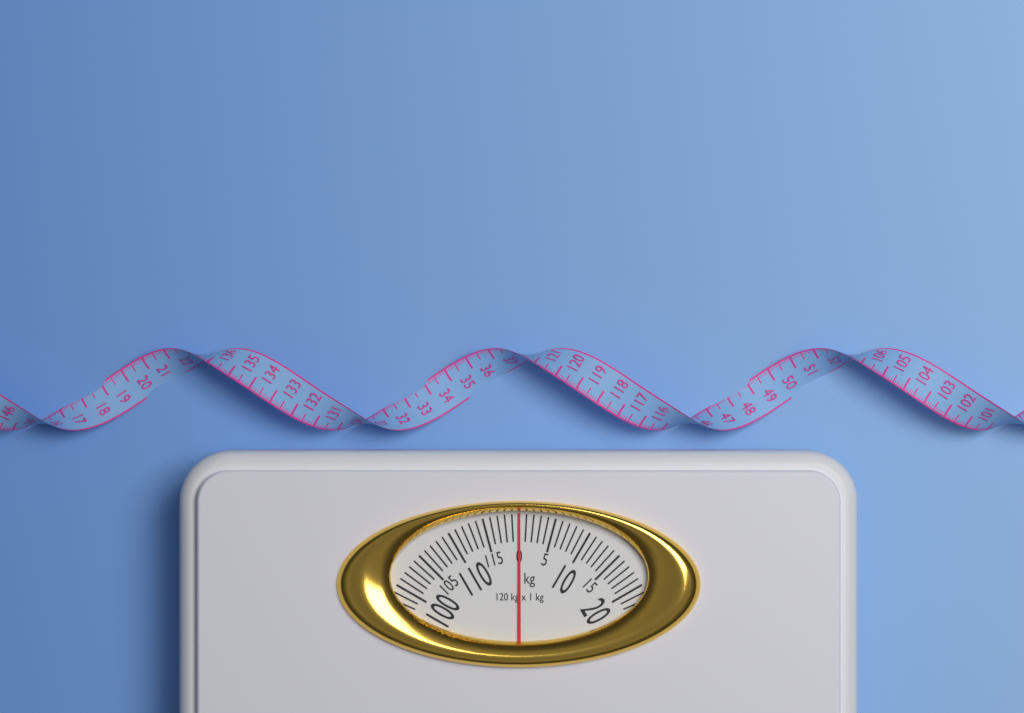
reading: 0 kg
